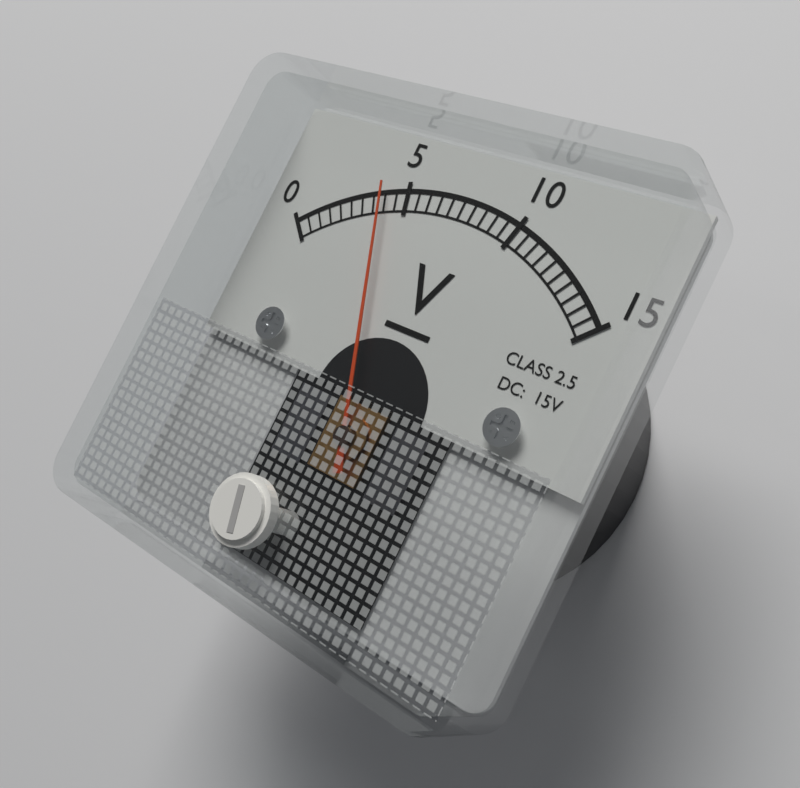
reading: 4.0 V
